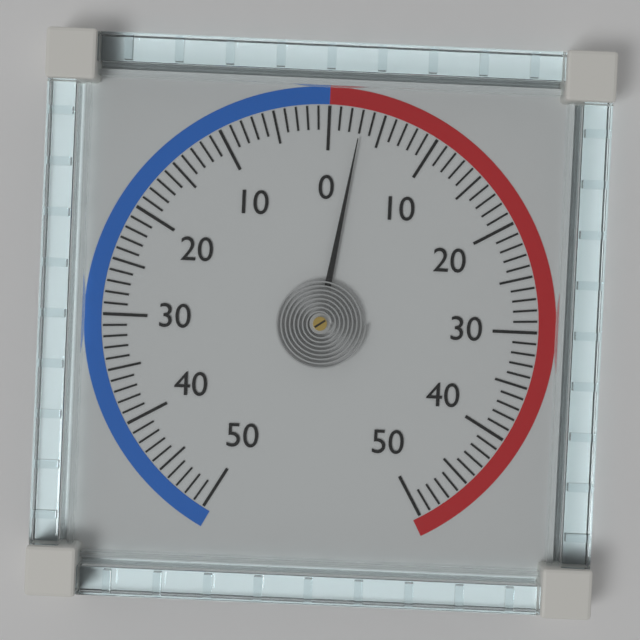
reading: 3 (no unit)
